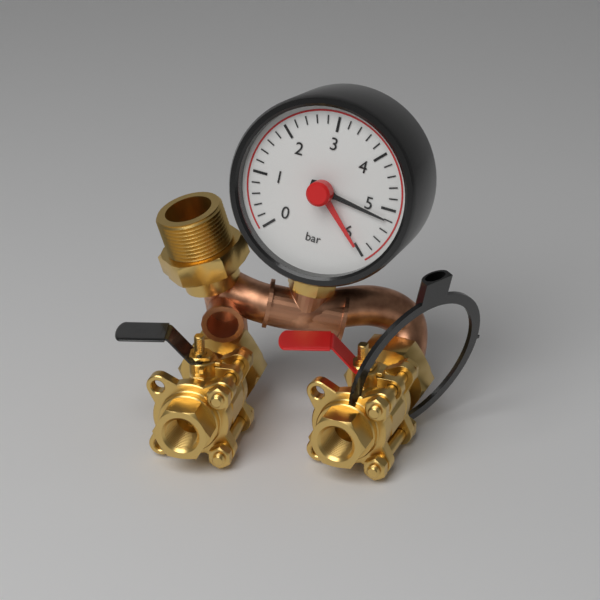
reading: 5.2 bar
